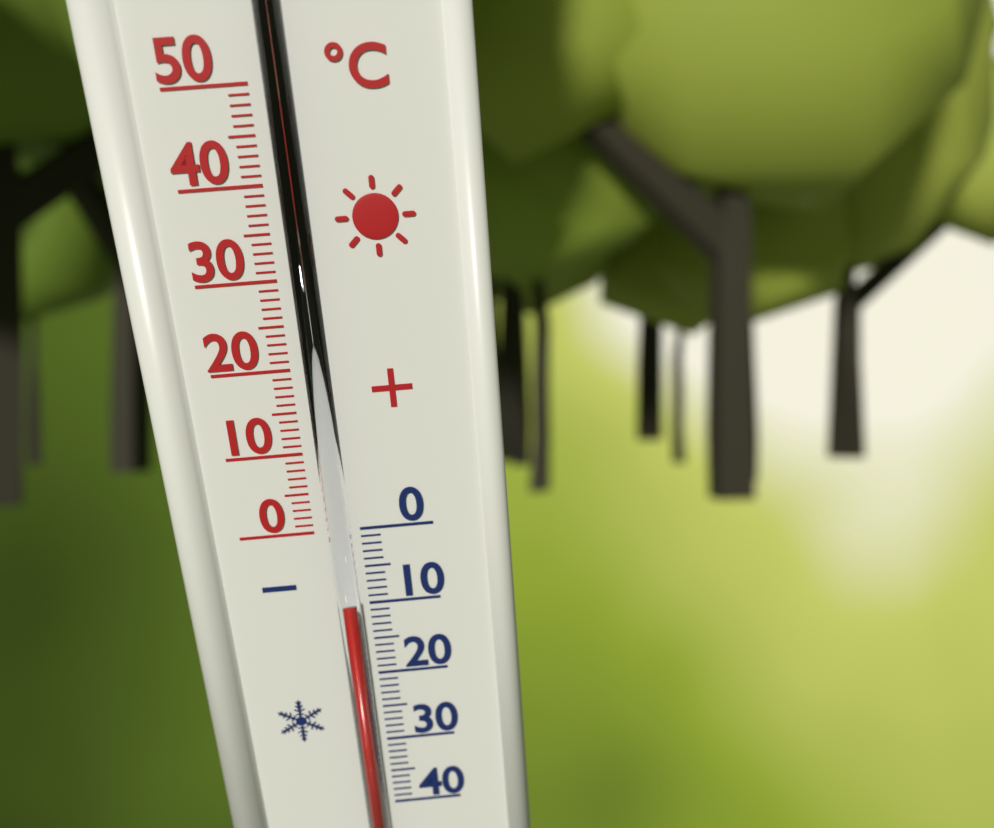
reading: -9 °C
